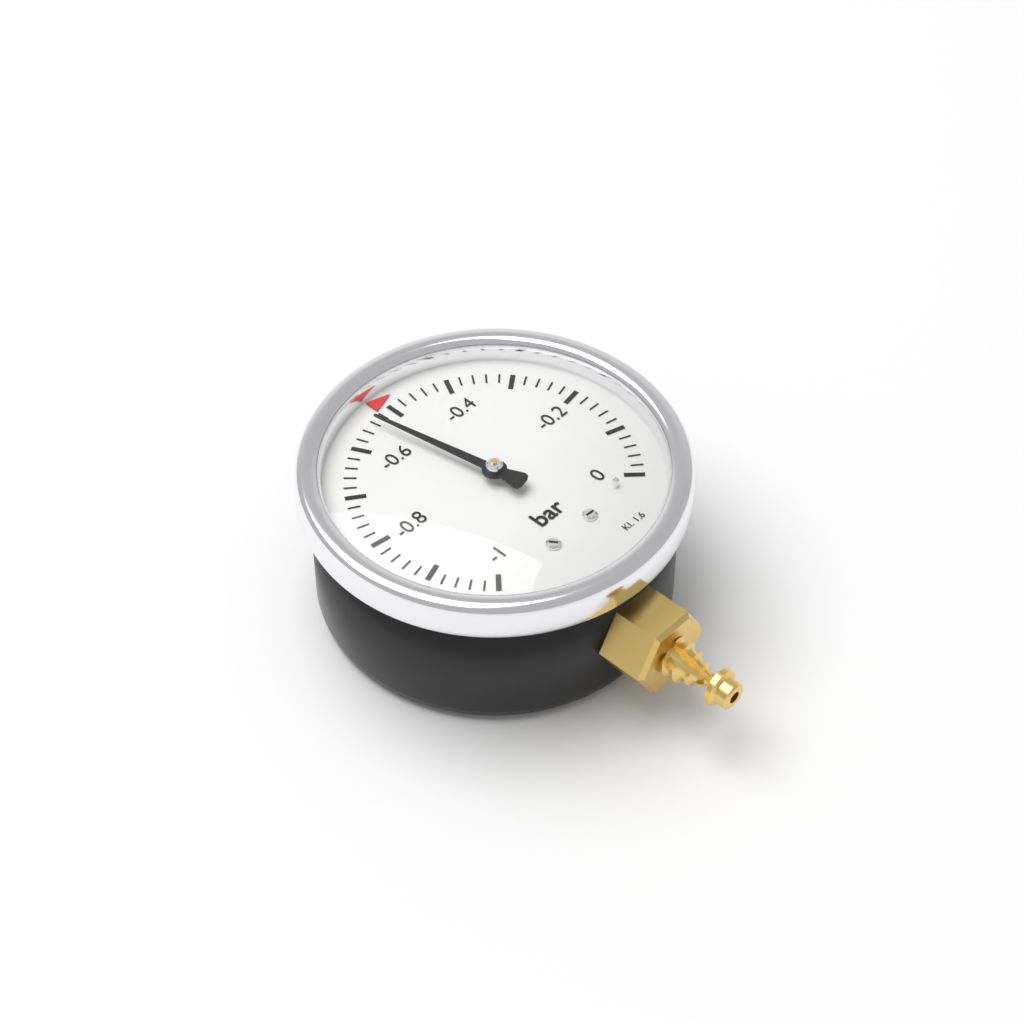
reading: -0.54 bar
